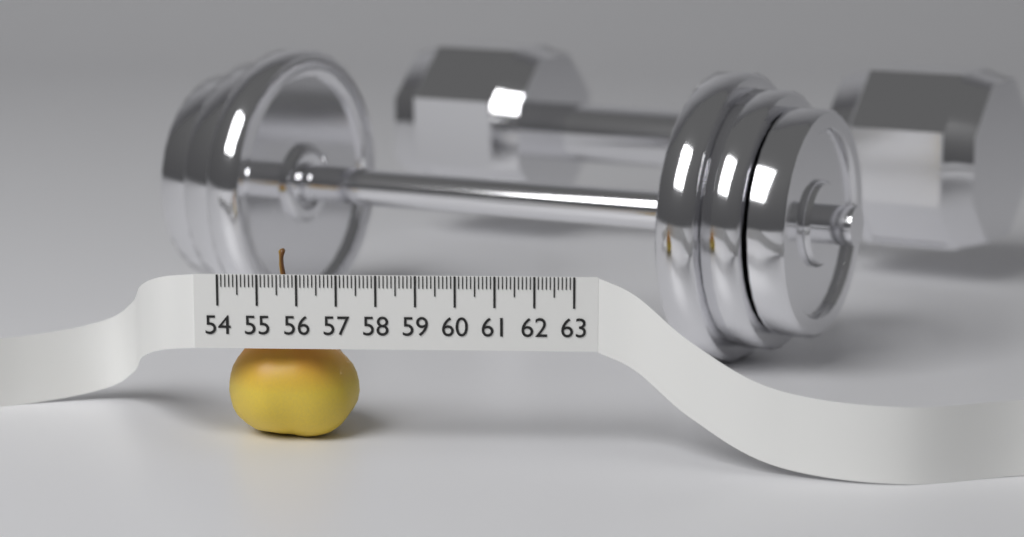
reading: 57.4 (no unit)
